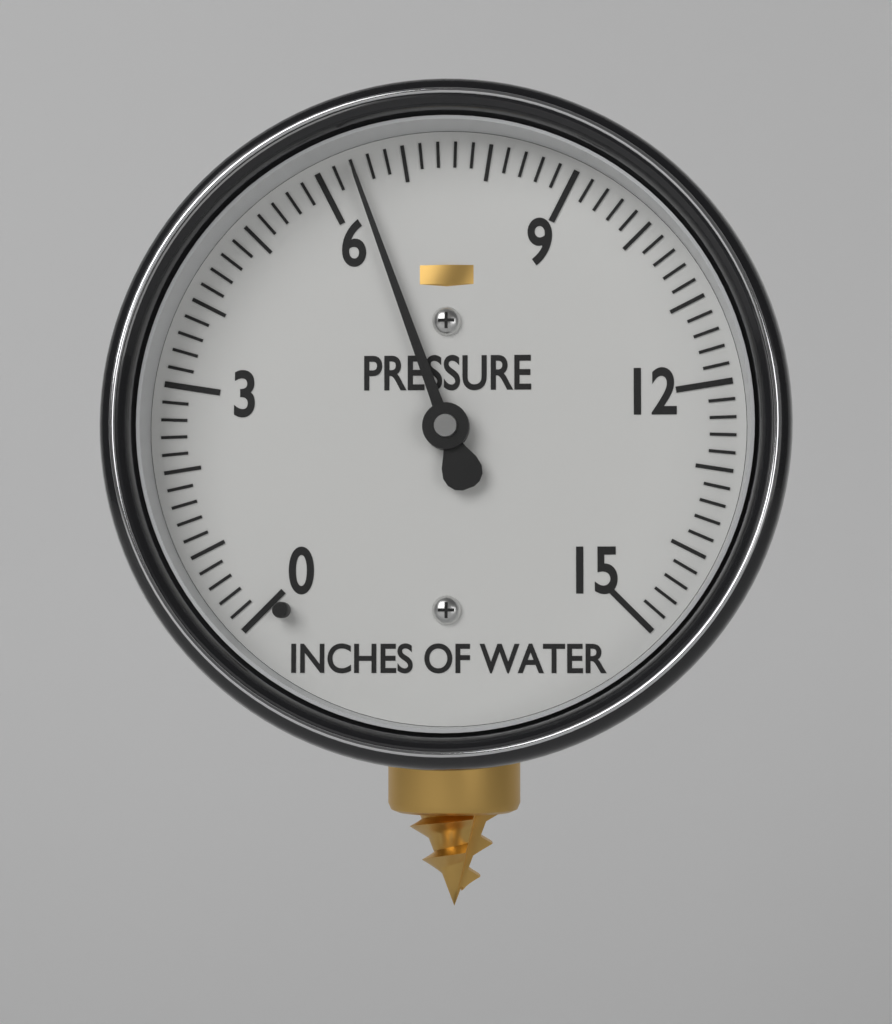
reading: 6.4 inches of water
